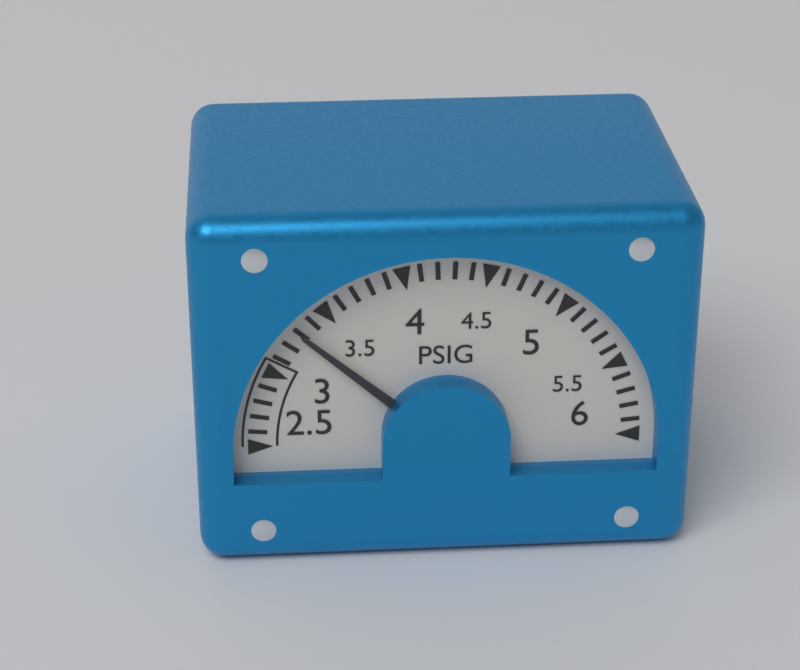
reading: 3.3 PSIG
